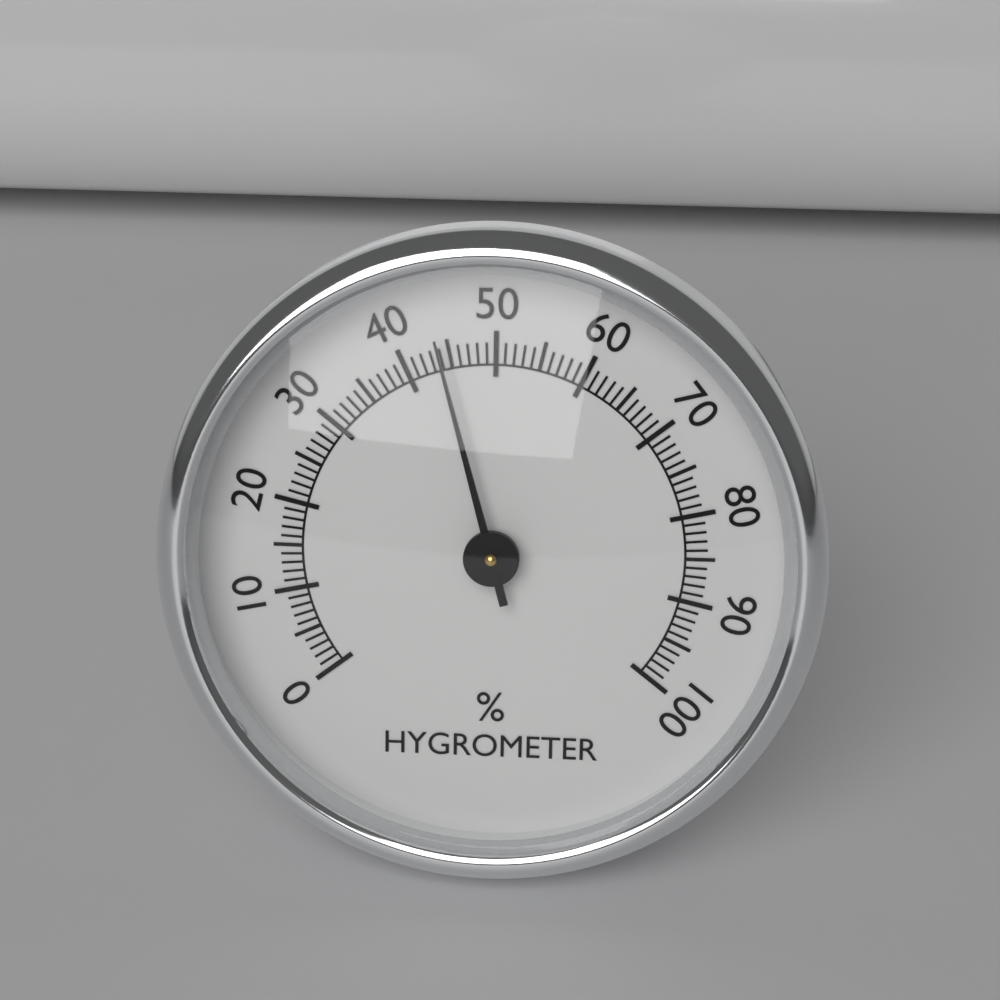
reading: 44 %
